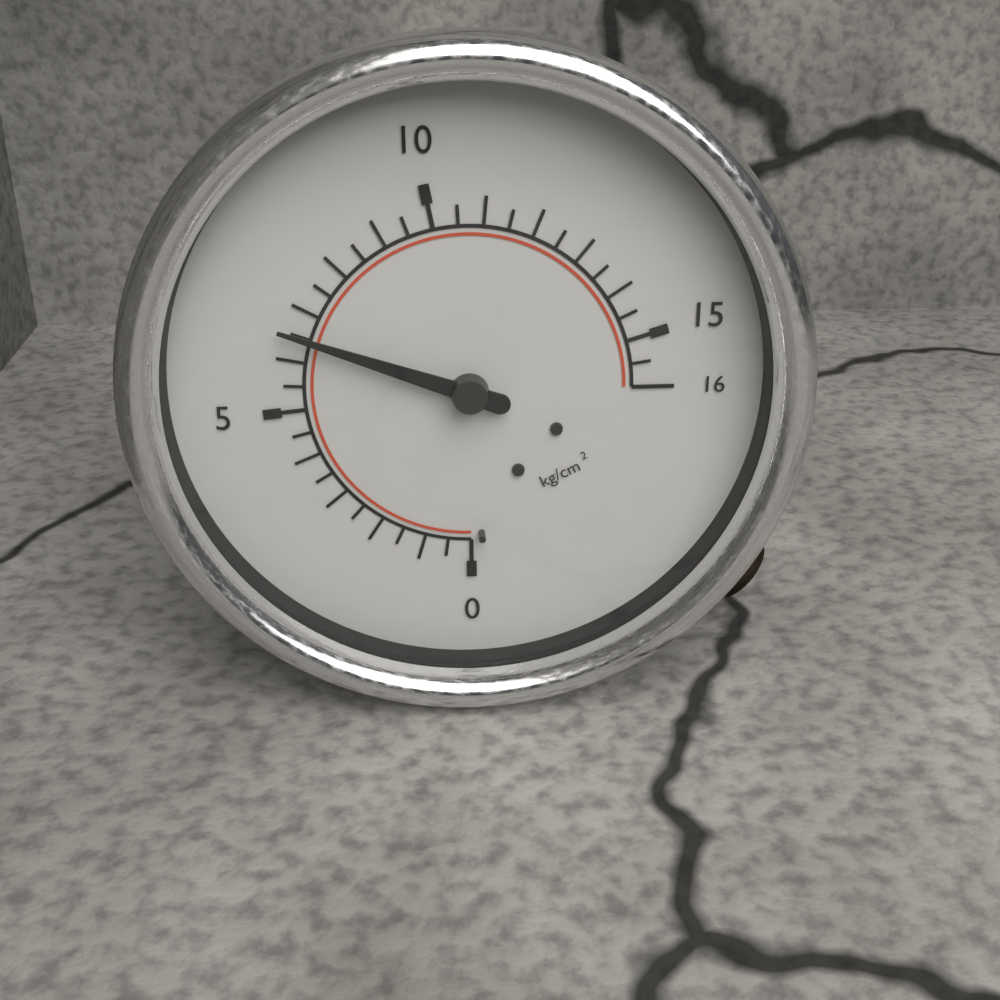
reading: 6.5 kg/cm²
